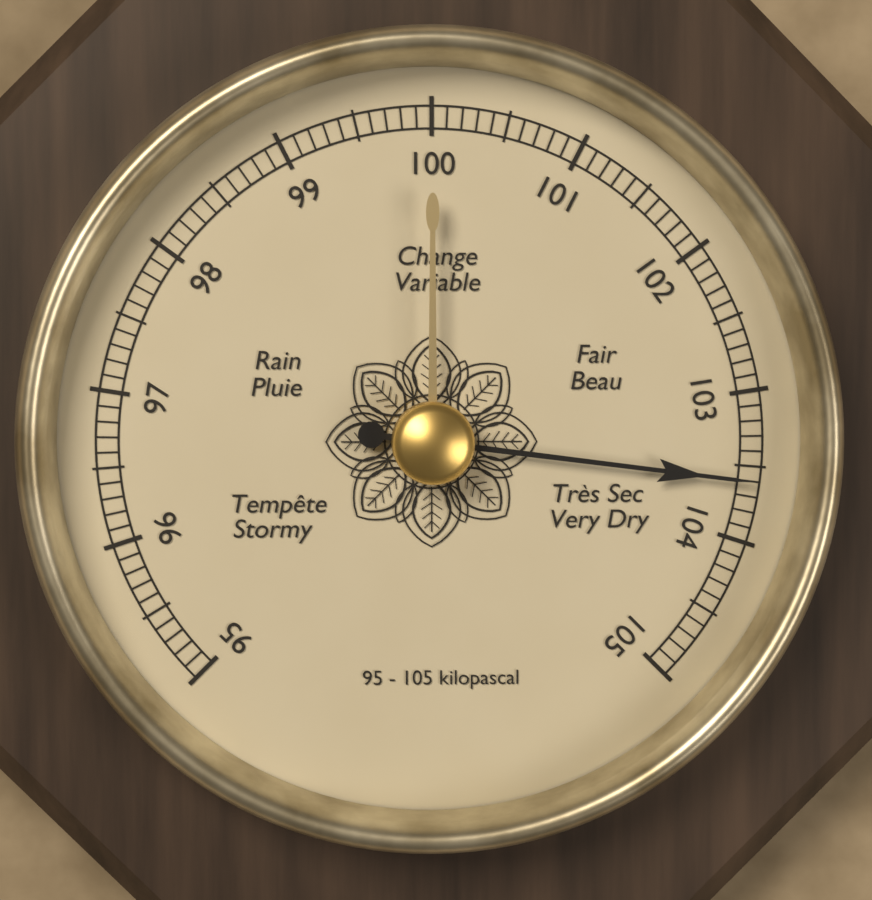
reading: 103.6 kPa
